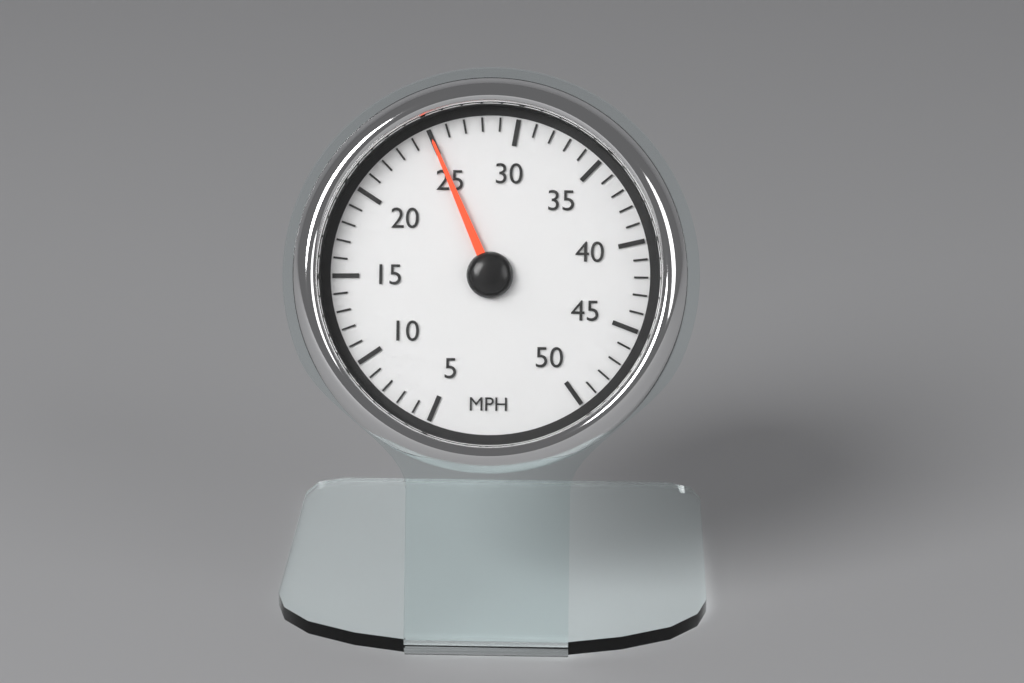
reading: 25 MPH
